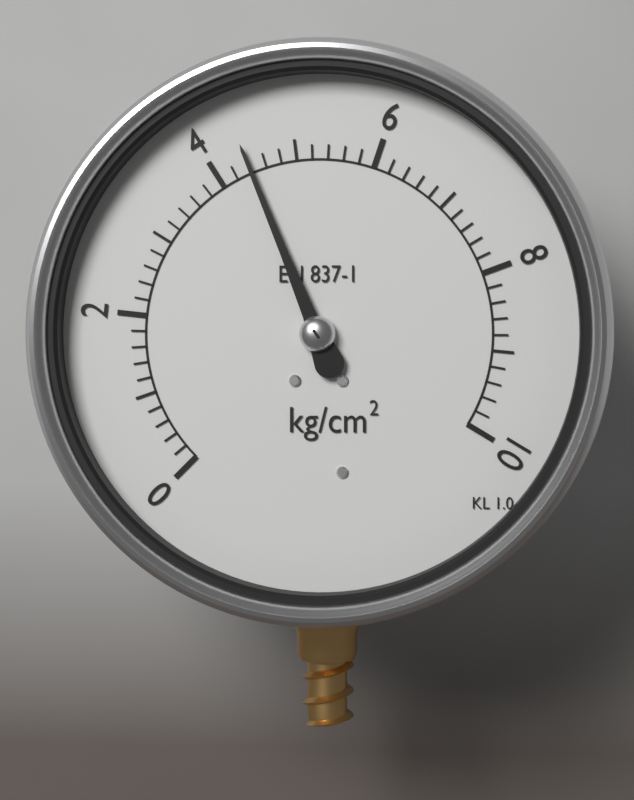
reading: 4.4 kg/cm²
